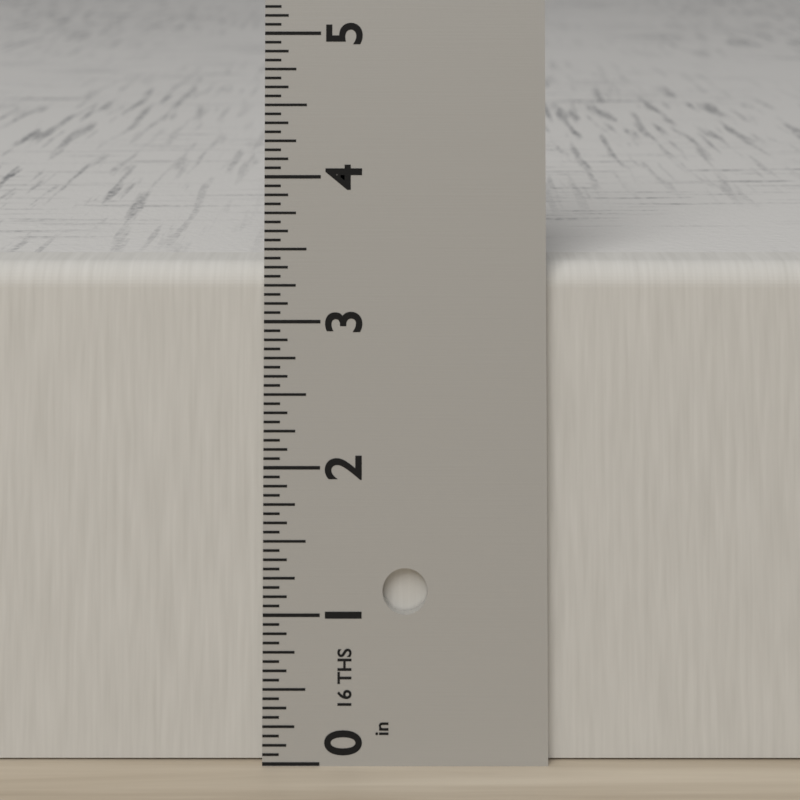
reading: 3.3750 in
